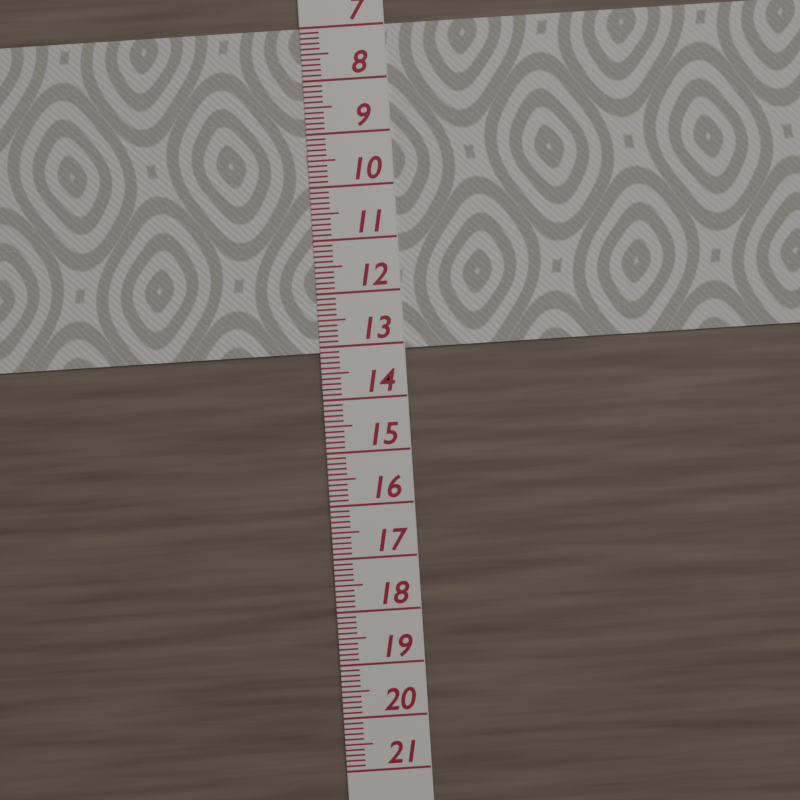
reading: 13.1 (no unit)
